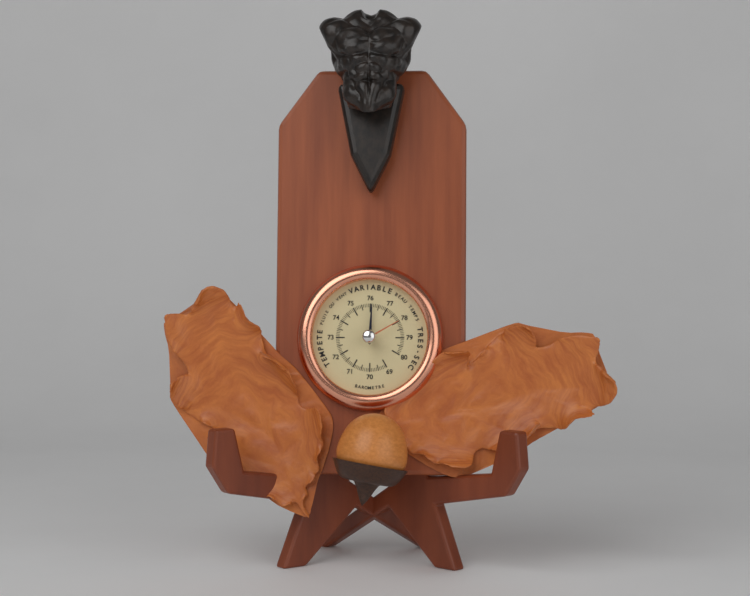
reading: 76.1 (no unit)
